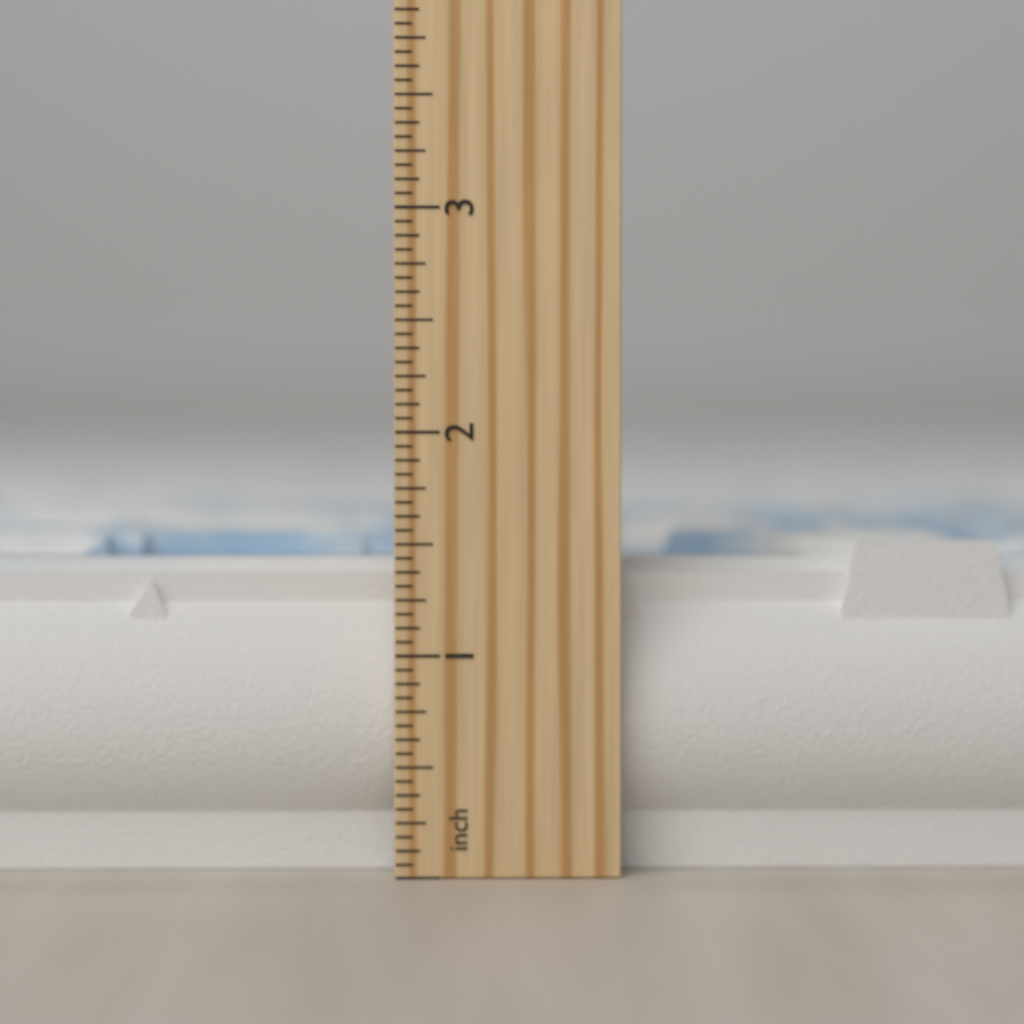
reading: 1.5000 inch
